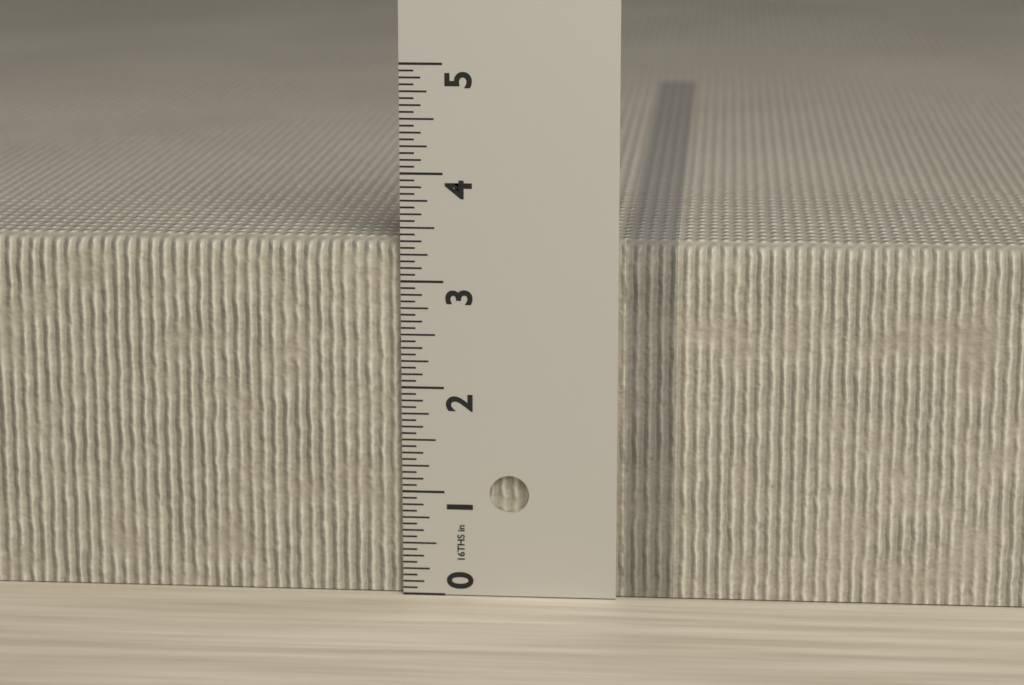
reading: 3.3750 in
